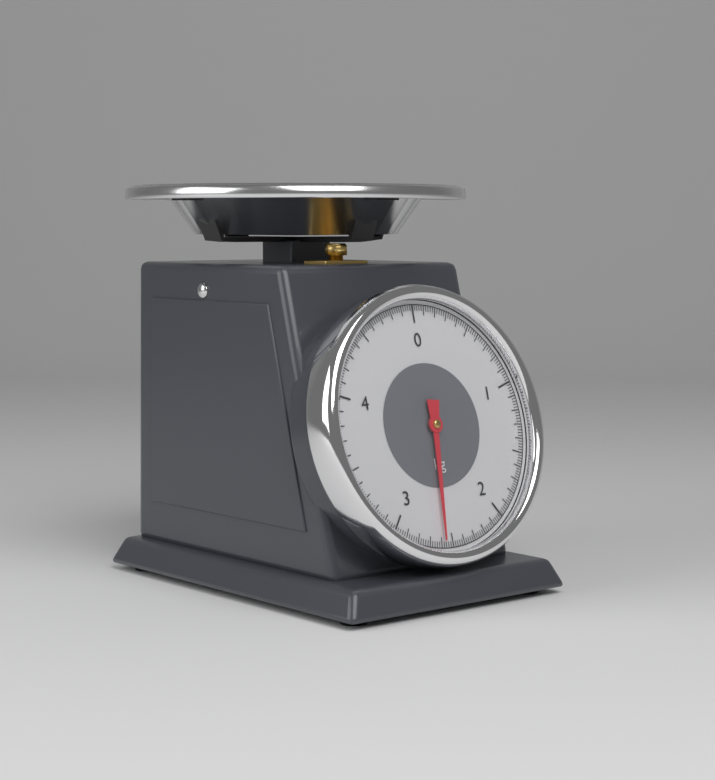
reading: 2.58 kg
